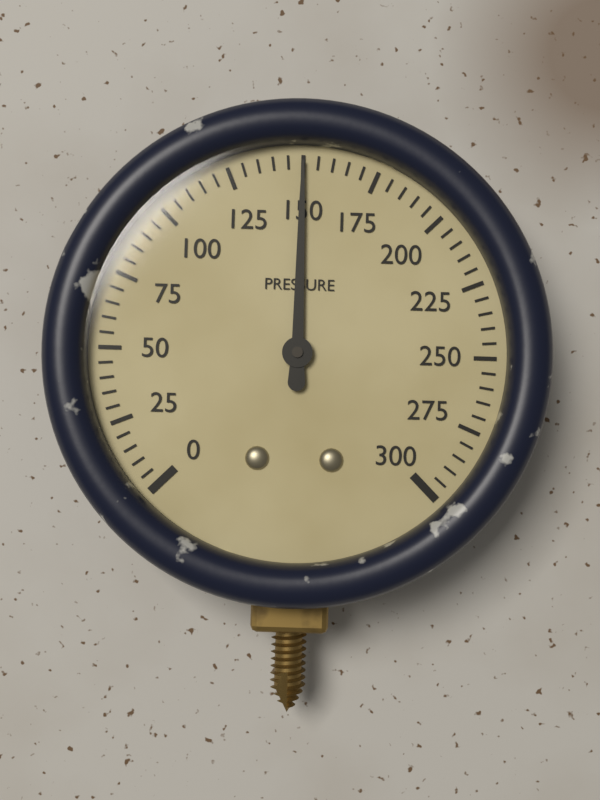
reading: 150 (no unit)
